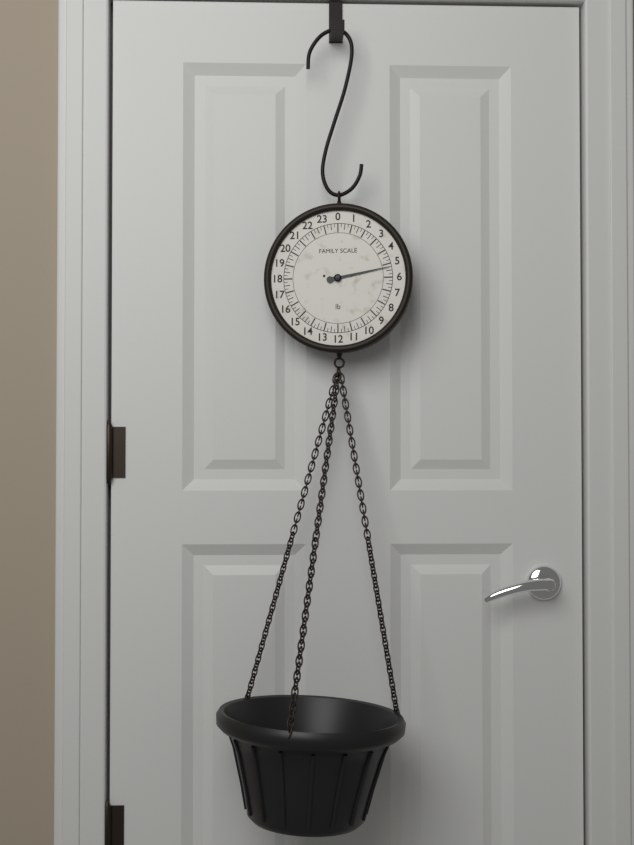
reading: 5.25 lb
